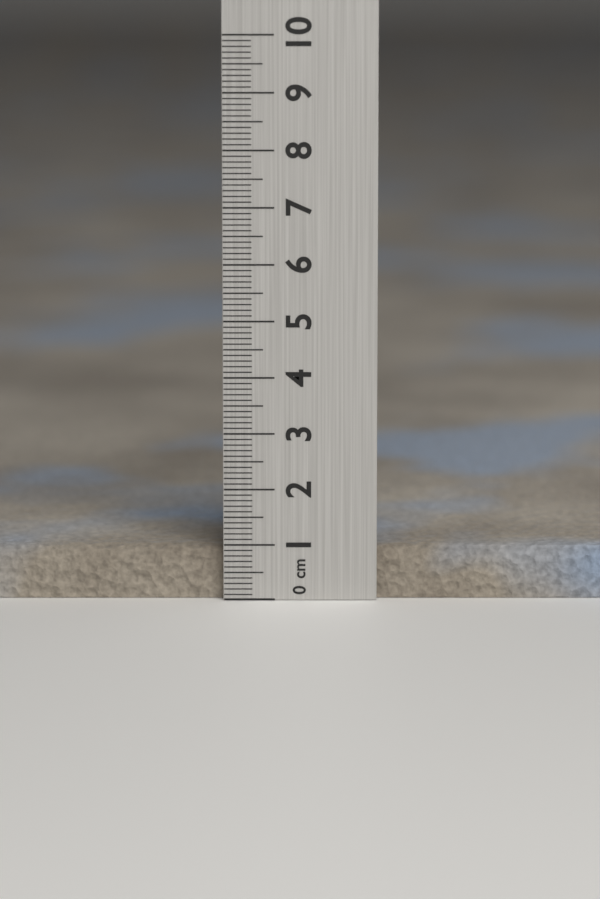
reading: 1.0 cm
